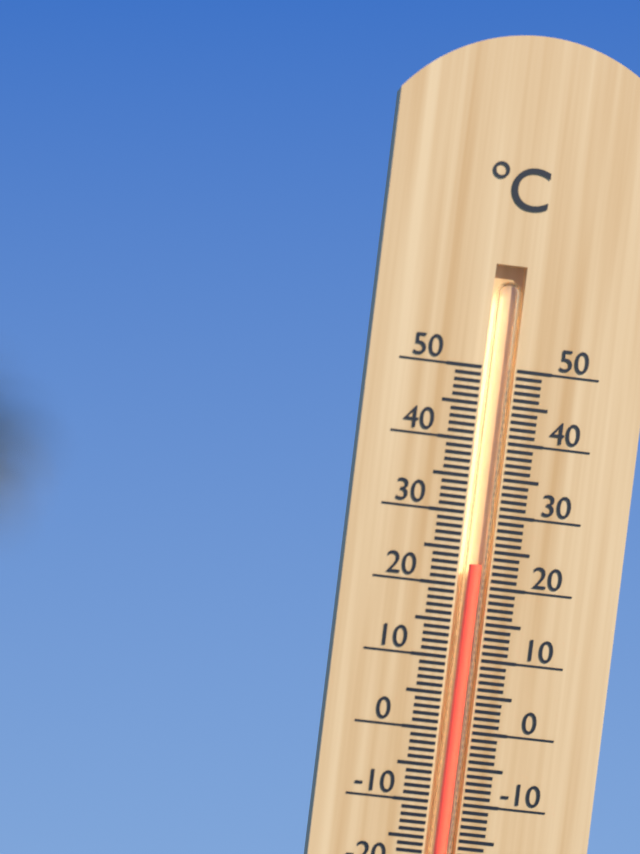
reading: 23 °C
